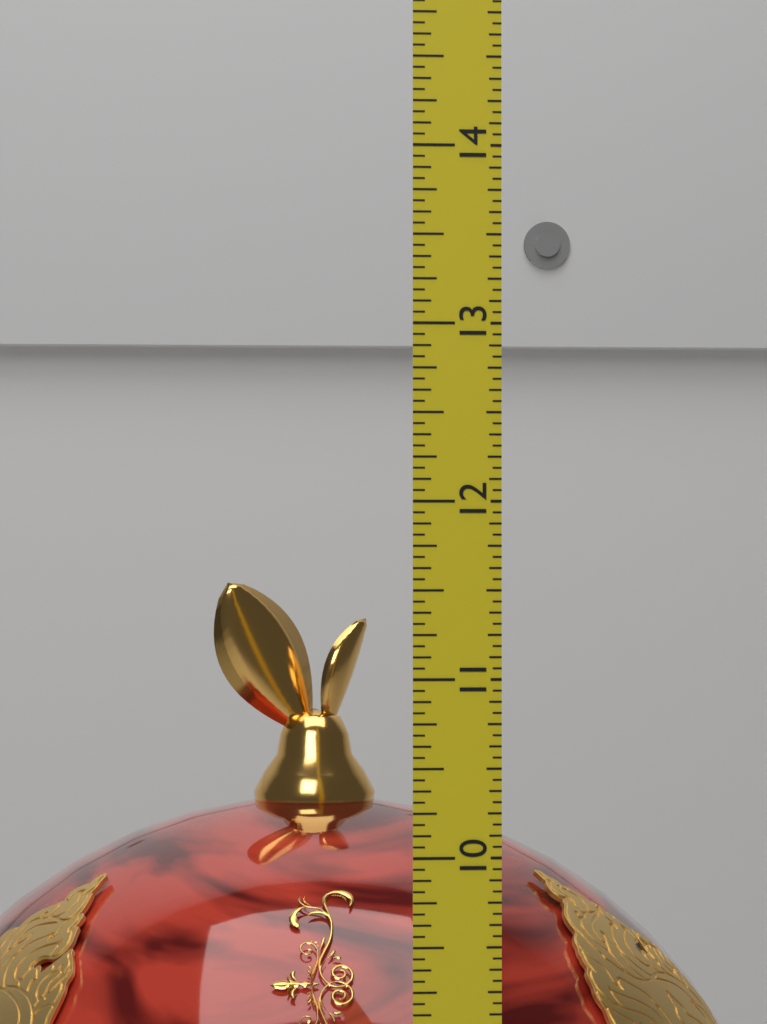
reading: 11.5000 (no unit)
